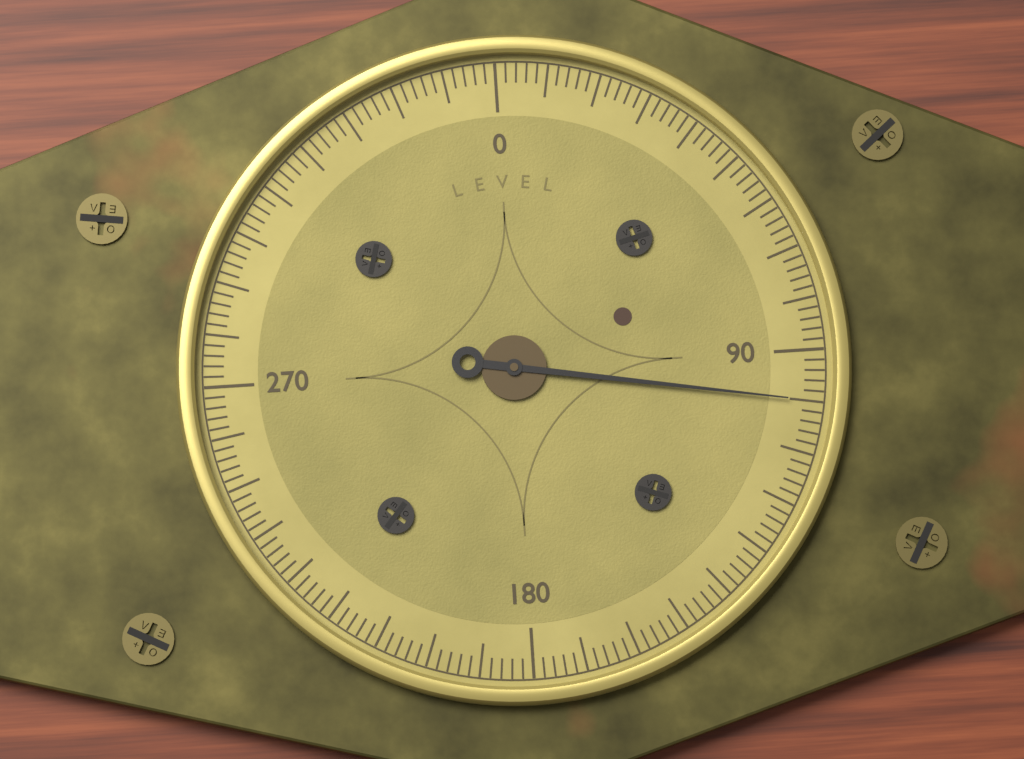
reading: 100 (no unit)
